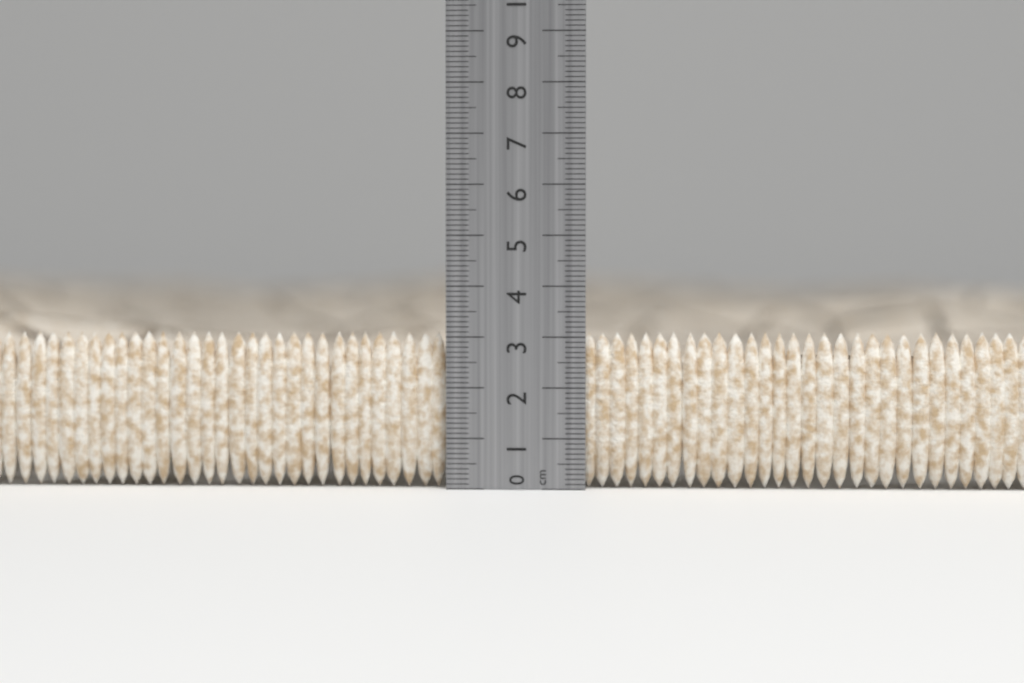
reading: 3.1 cm
